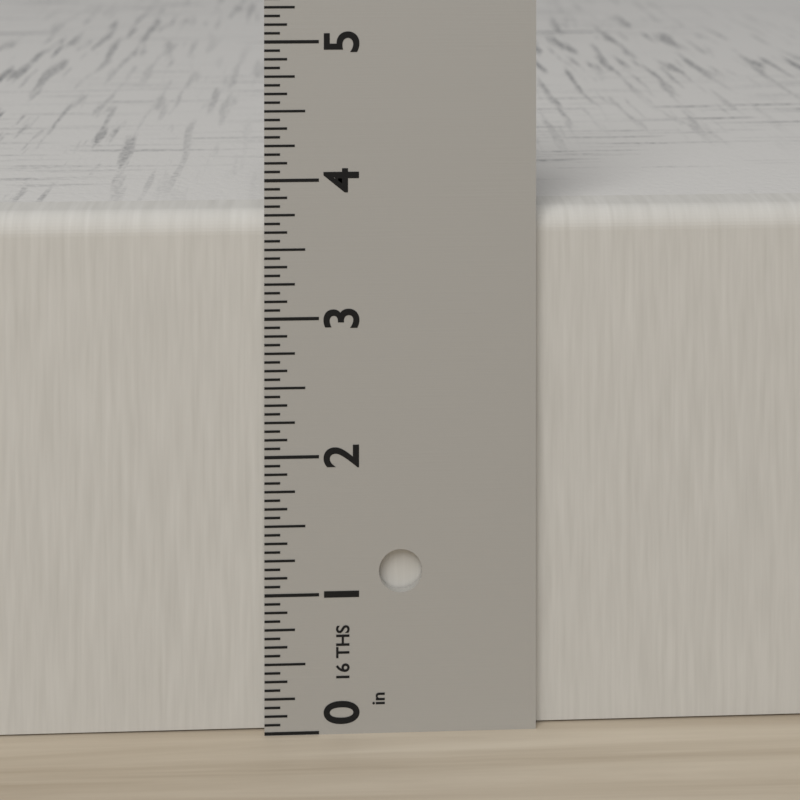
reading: 3.7500 in
